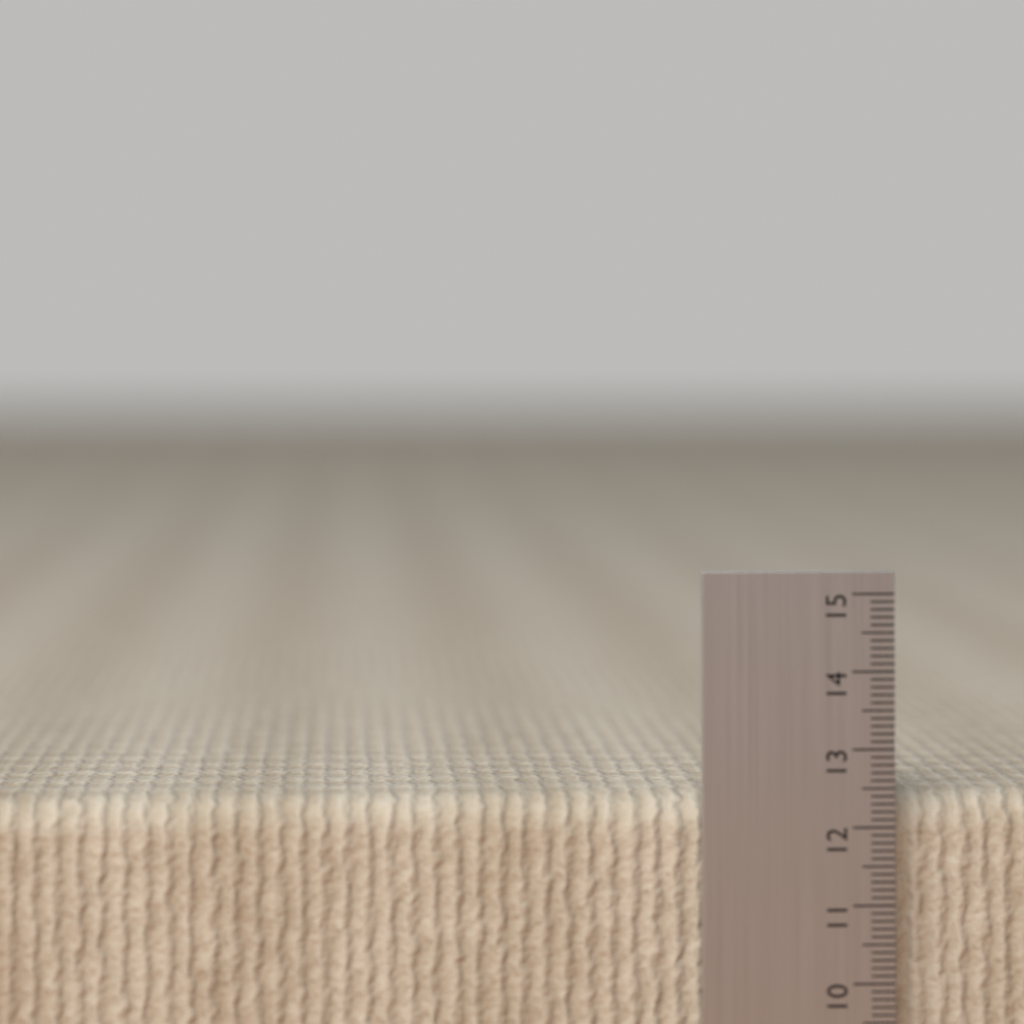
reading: 12.4 cm
